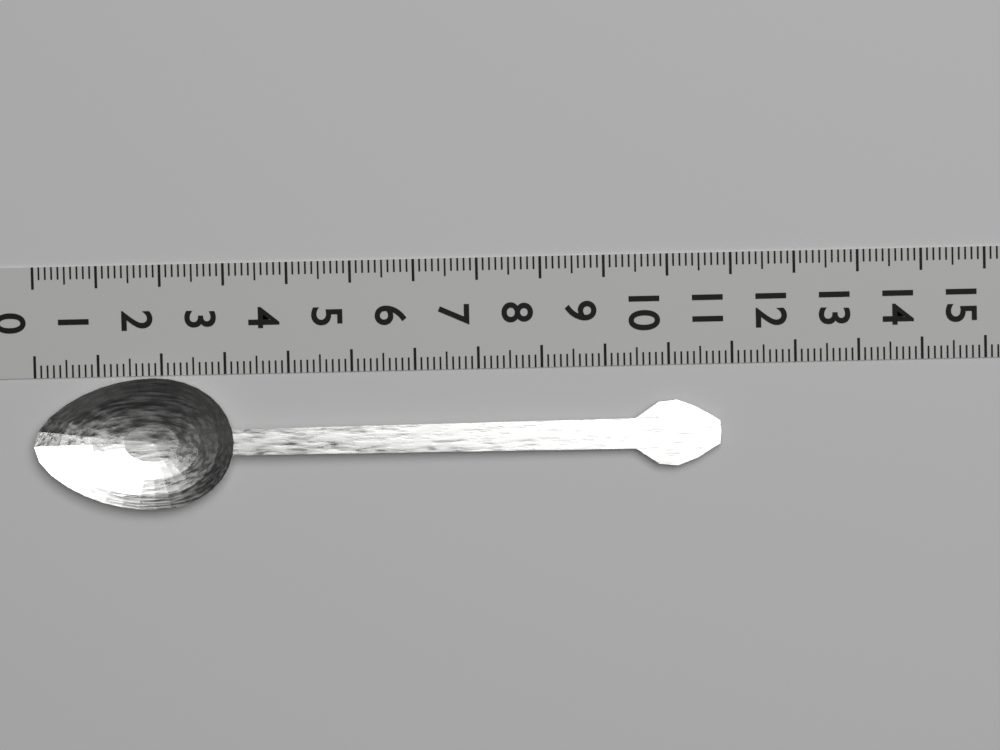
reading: 10.8 (no unit)
